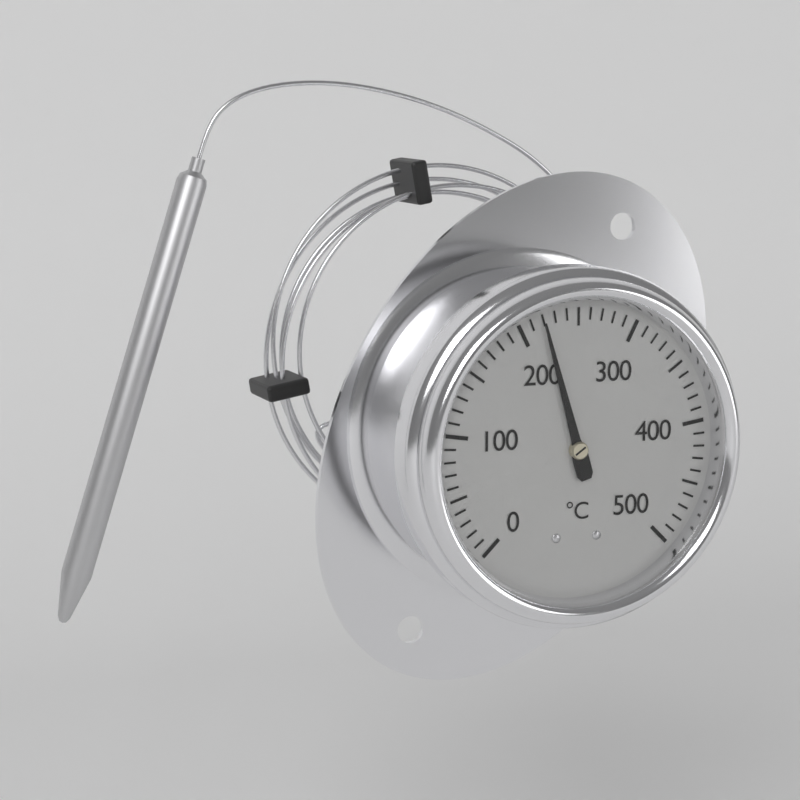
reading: 220 °C
